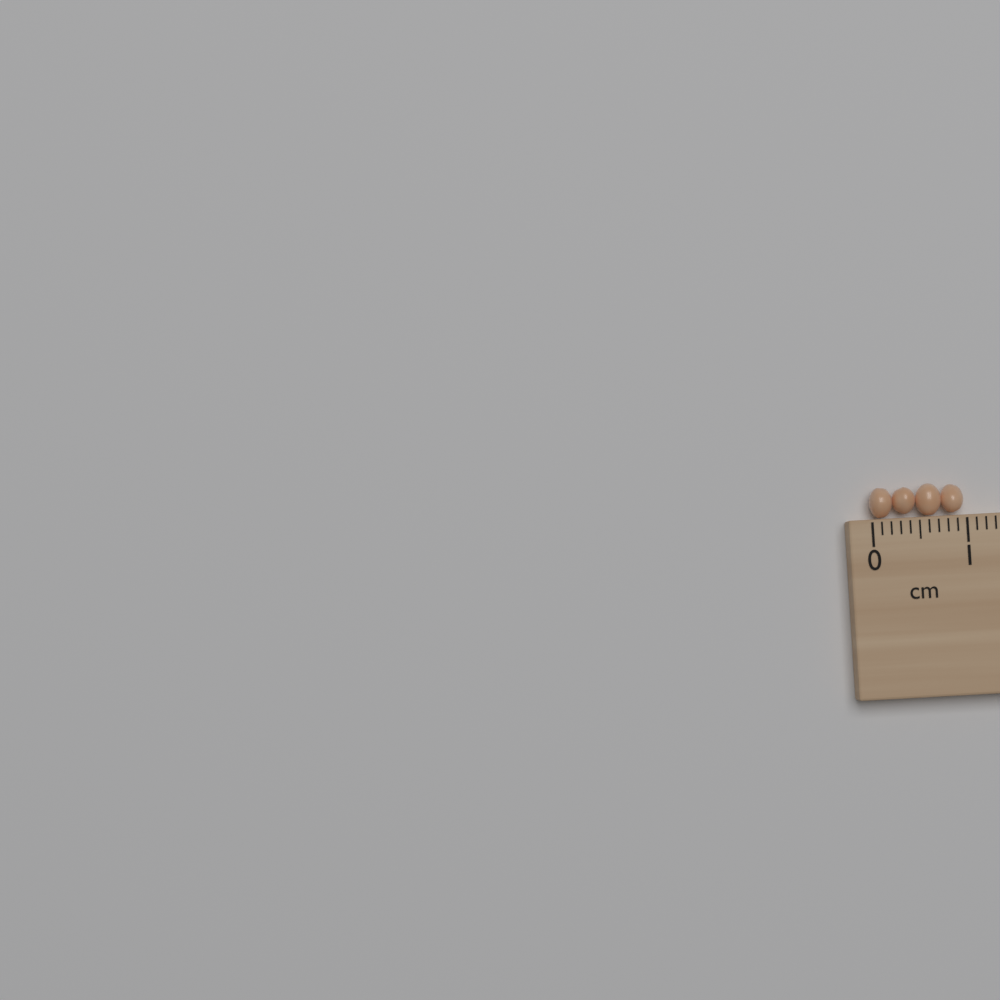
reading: 1.0 cm
